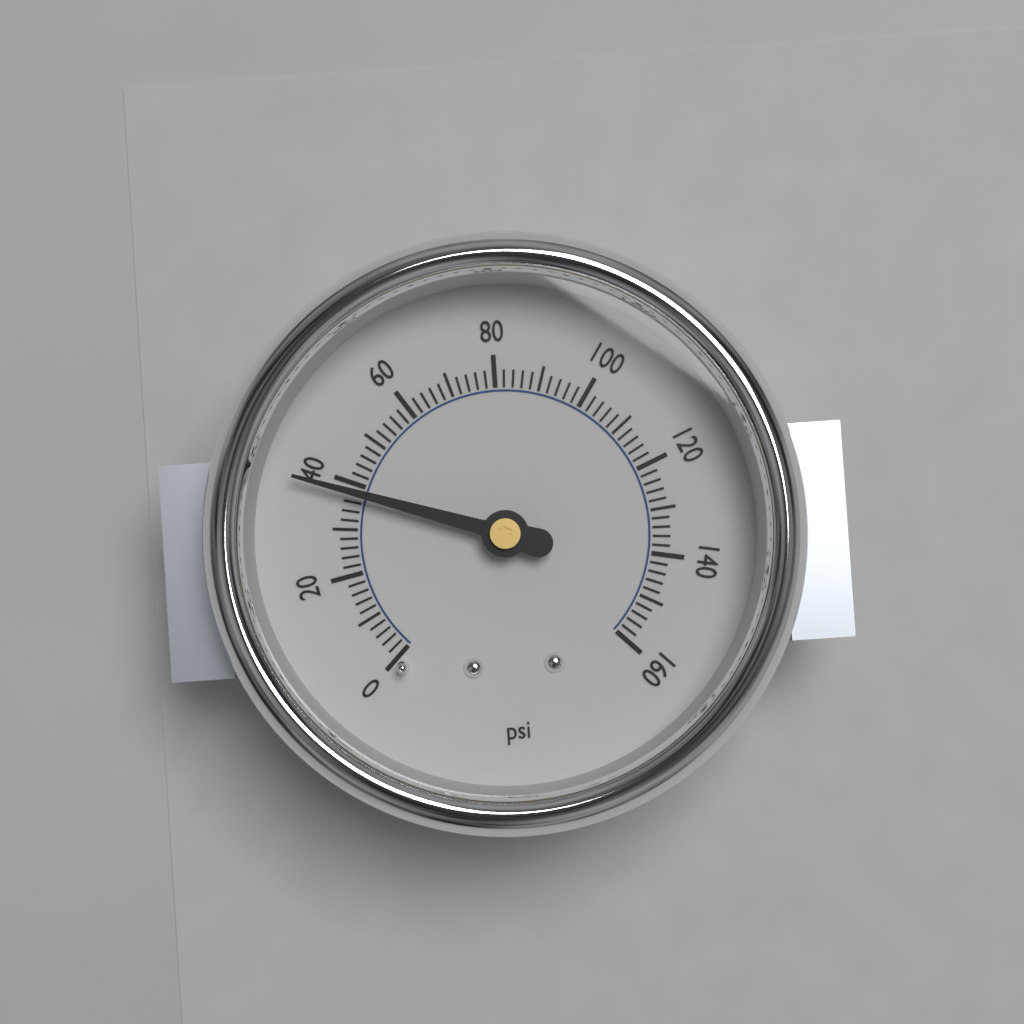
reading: 38 psi
